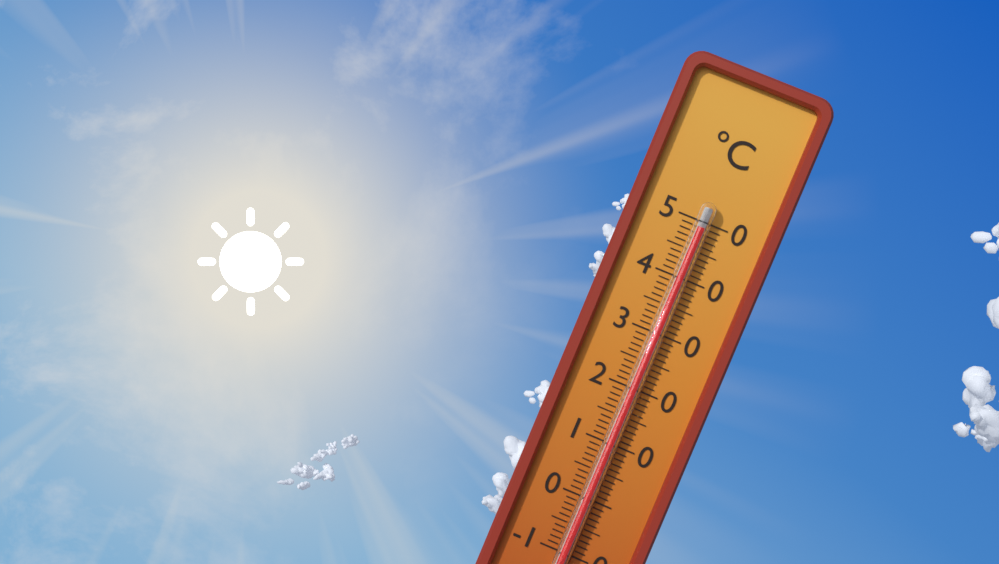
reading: 49 °C
